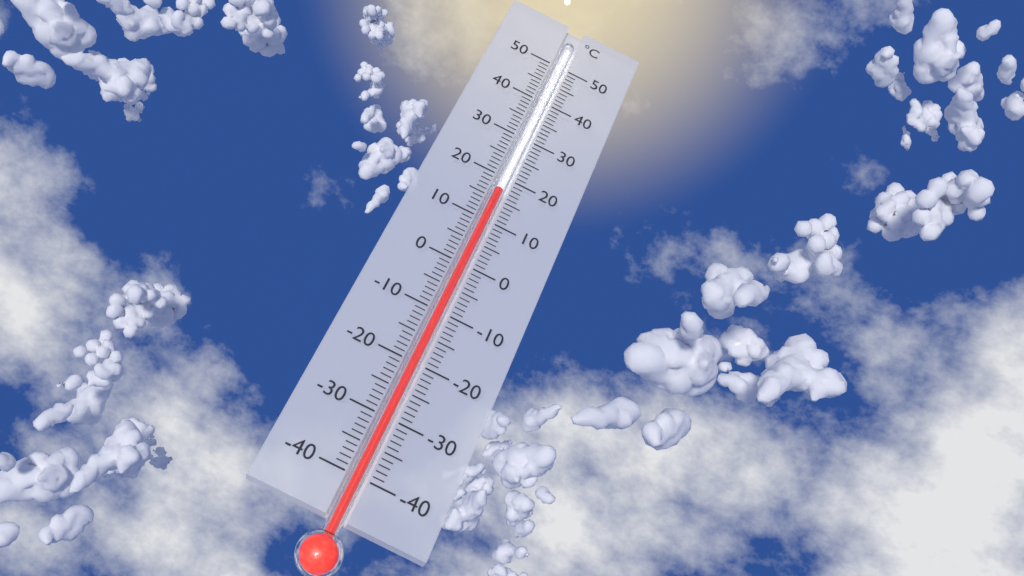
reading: 17 °C
